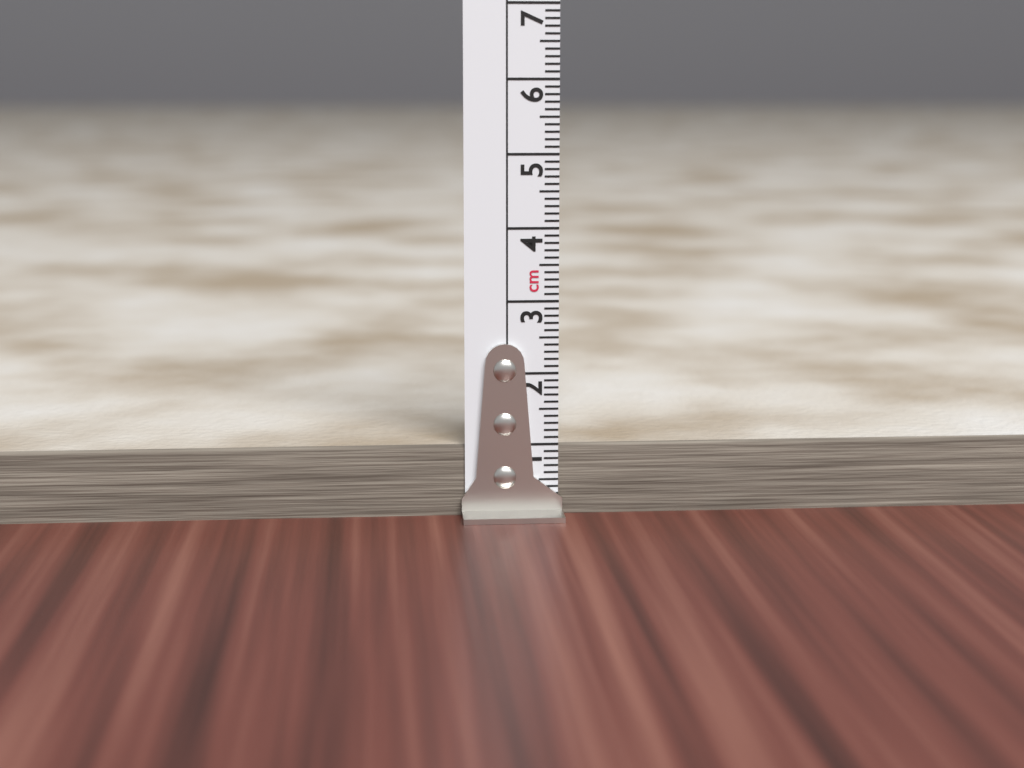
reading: 1.0 cm
